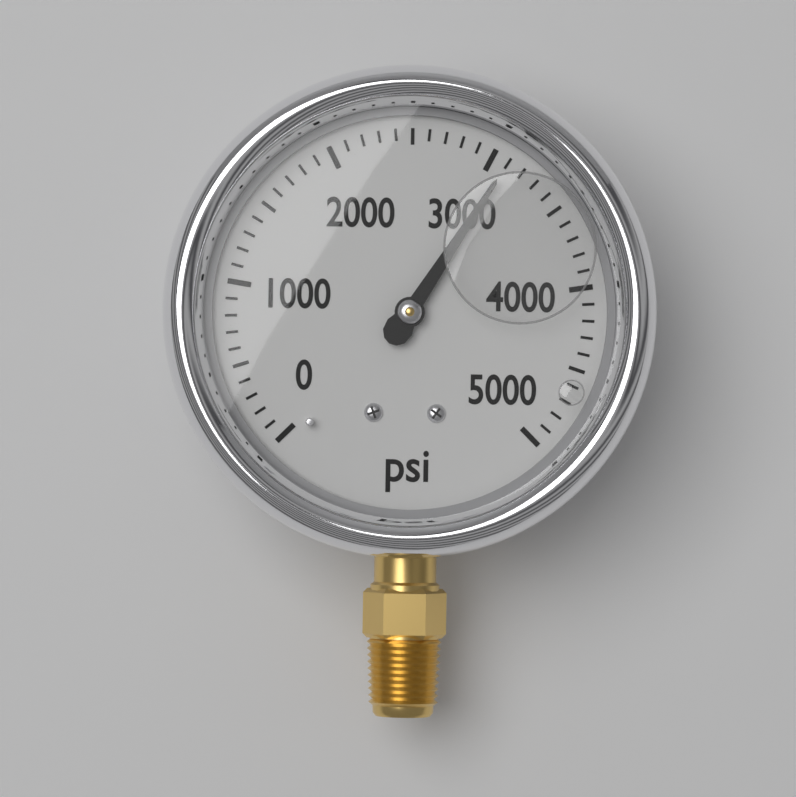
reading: 3100 psi
